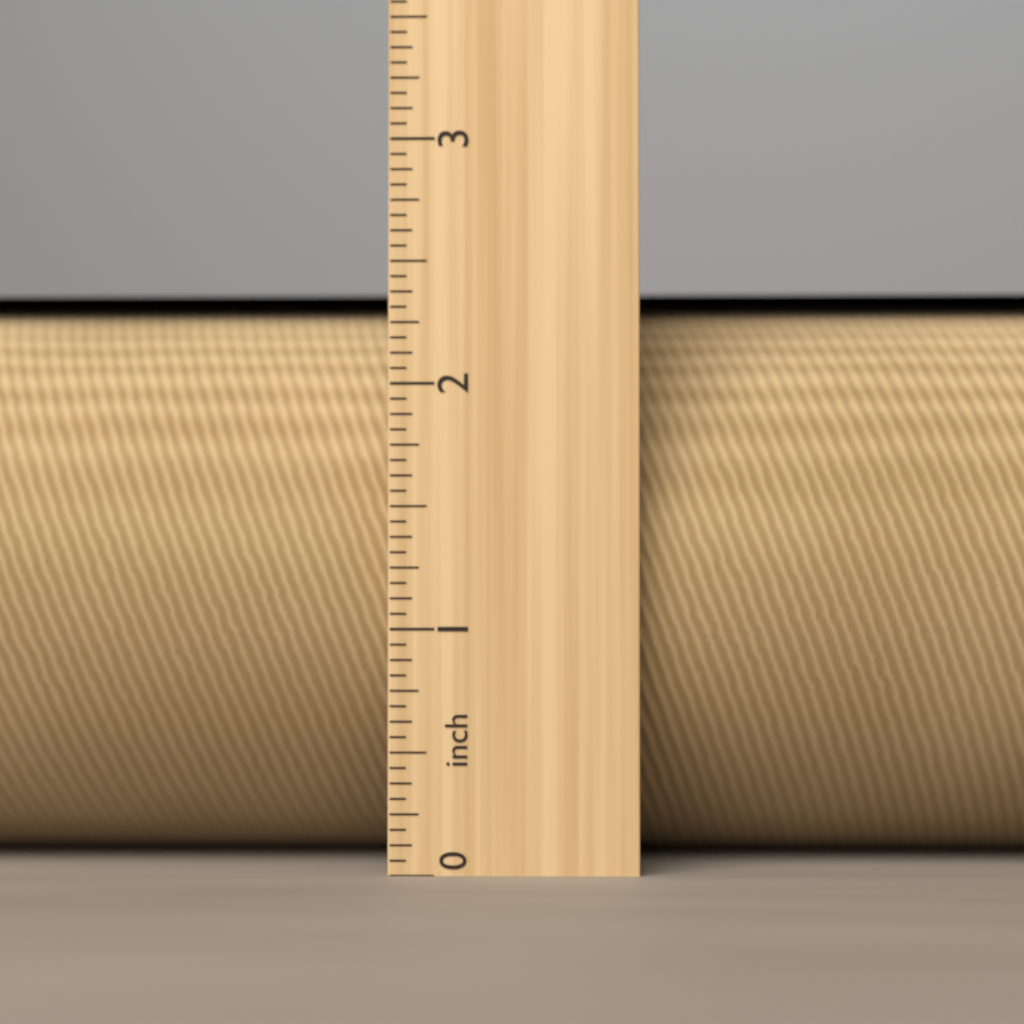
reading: 2.4375 in
